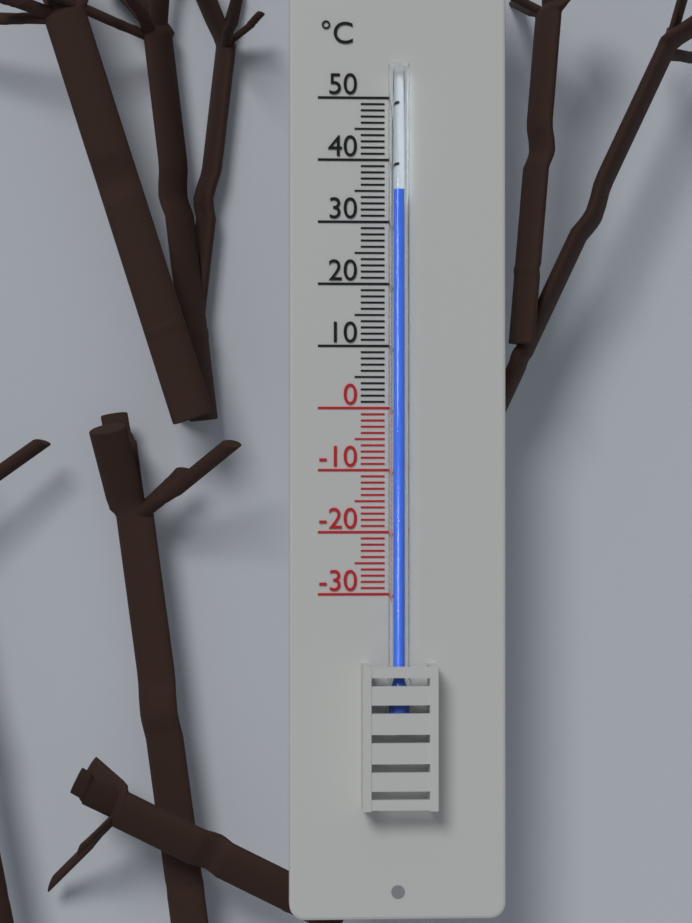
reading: 35 °C
